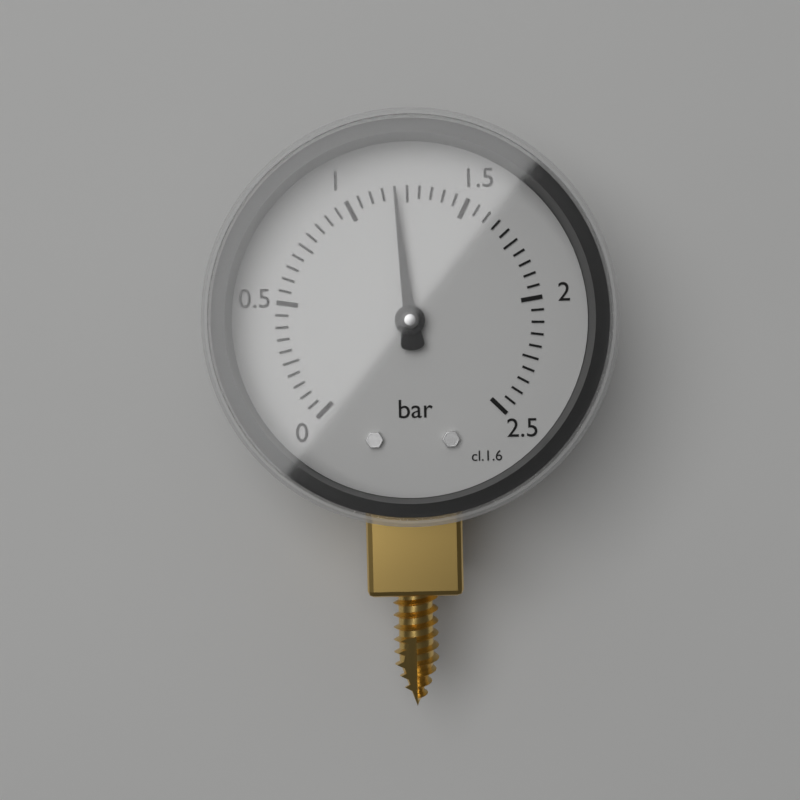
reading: 1.20 bar
